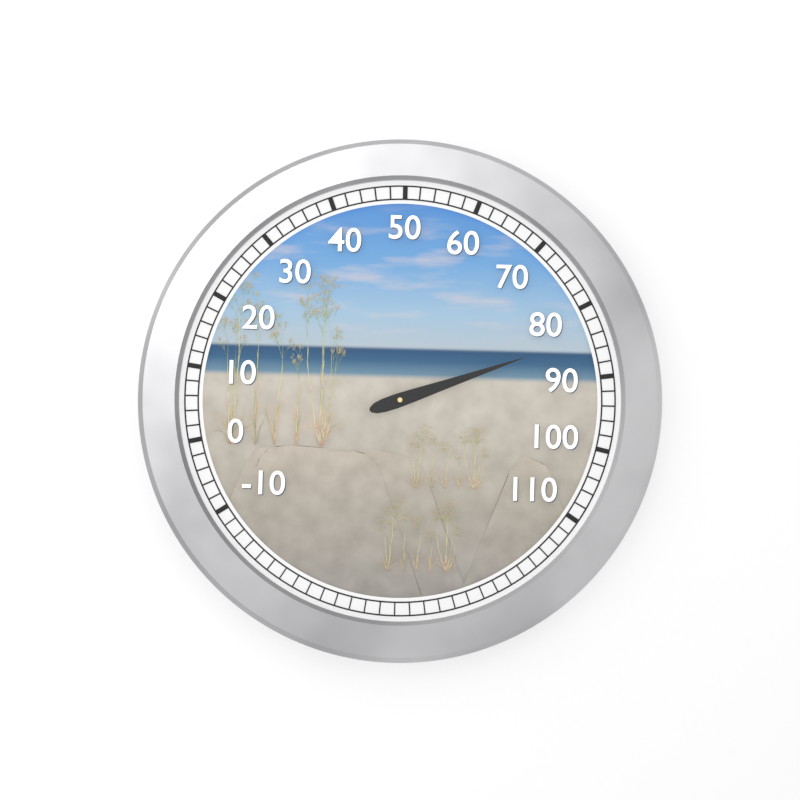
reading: 84 (no unit)
